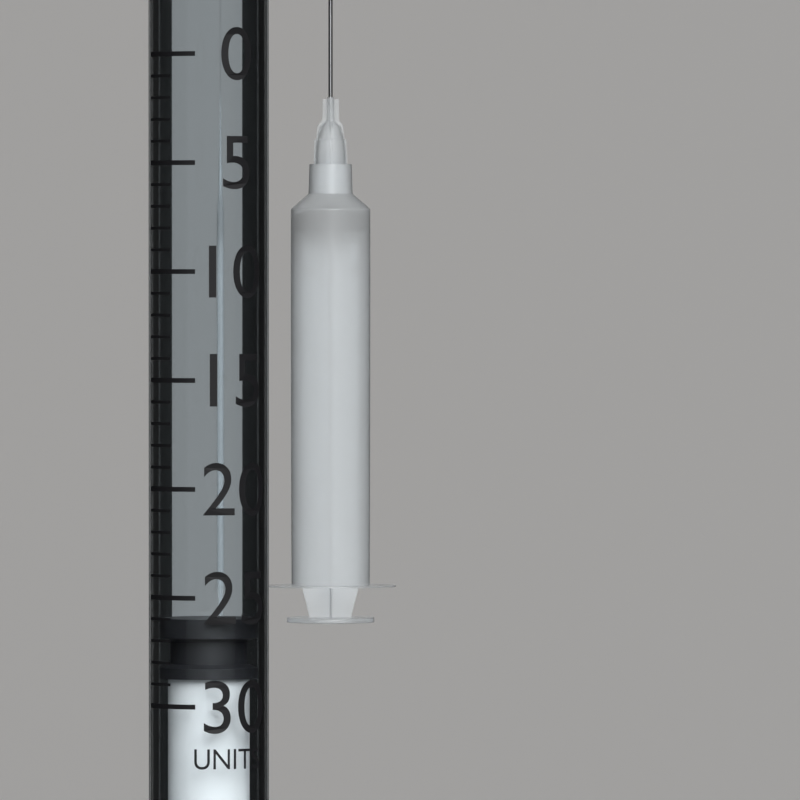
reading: 26 units
